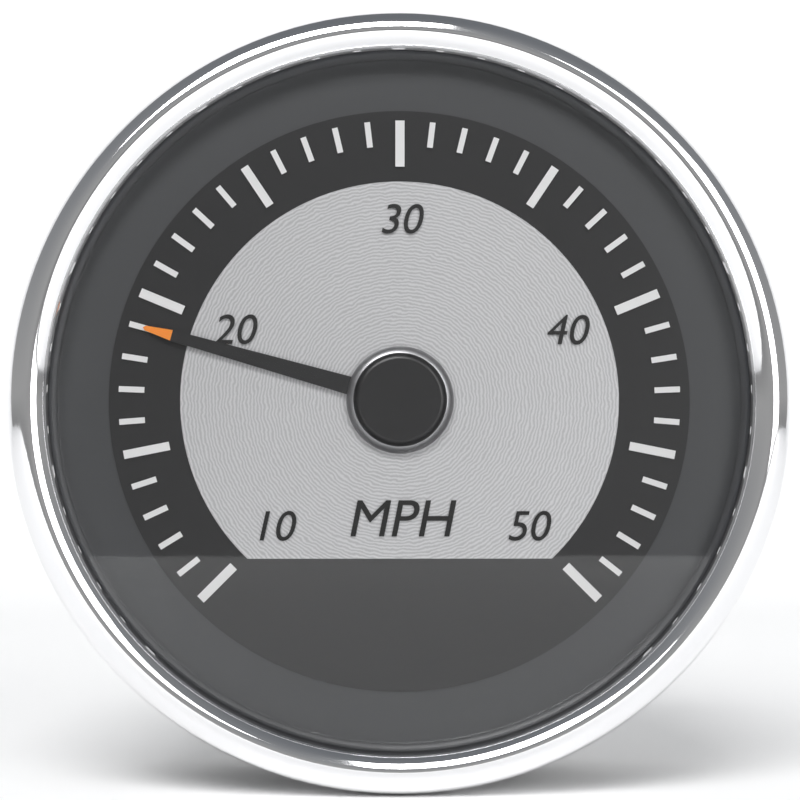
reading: 19 mph
